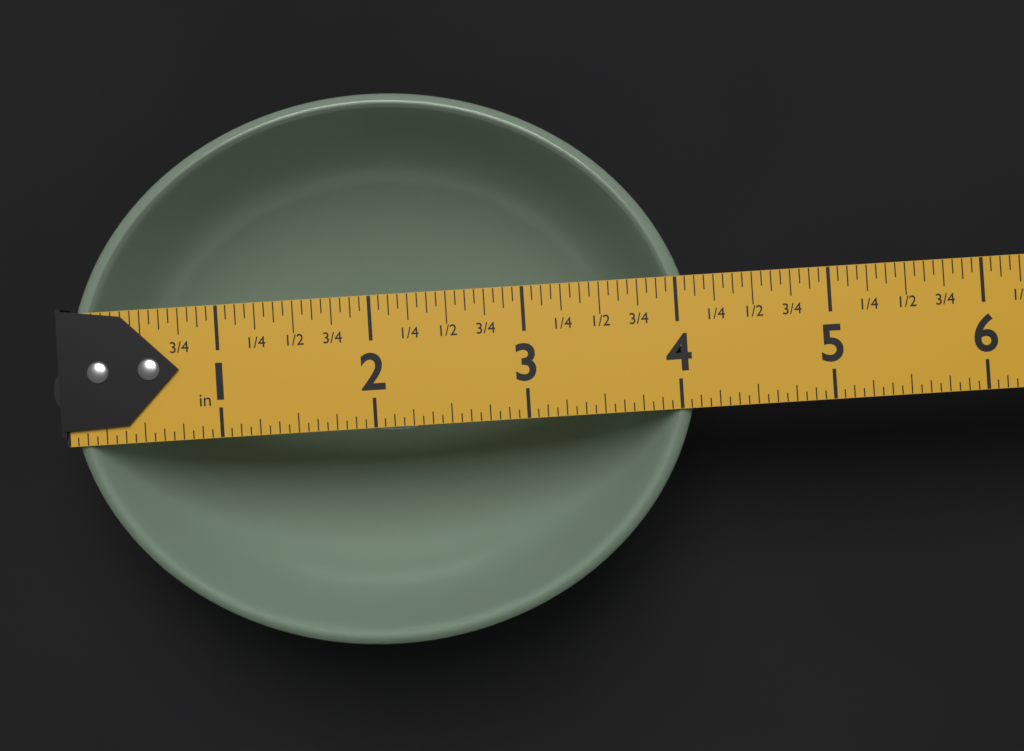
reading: 4.1250 in
